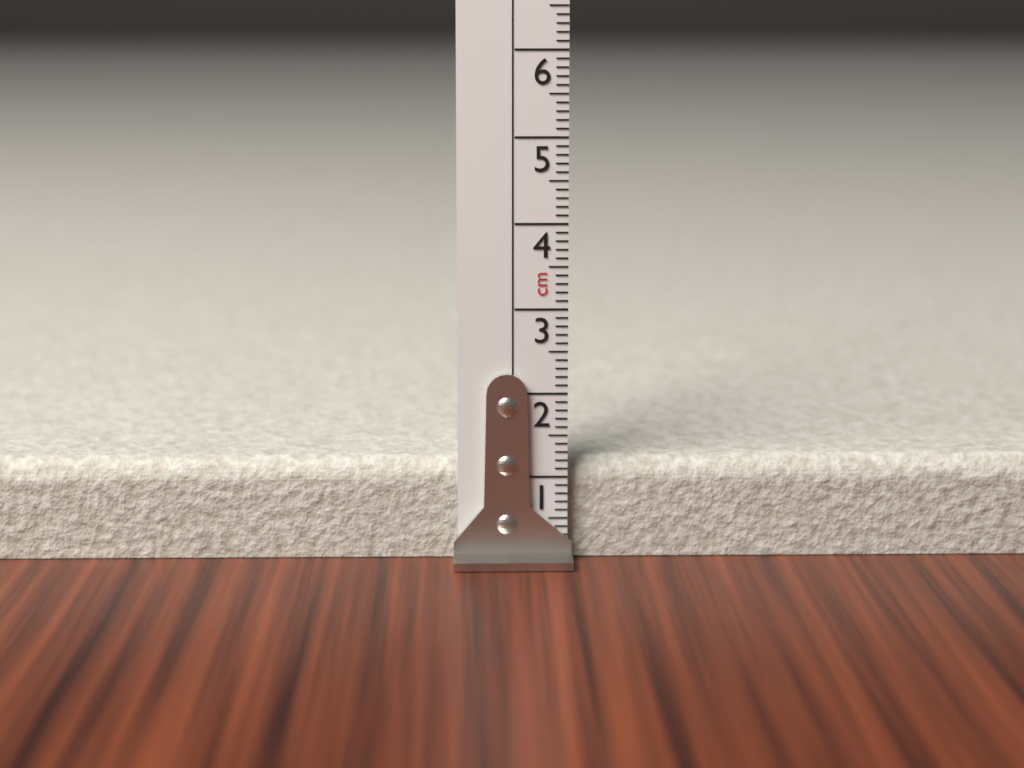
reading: 1.2 cm
